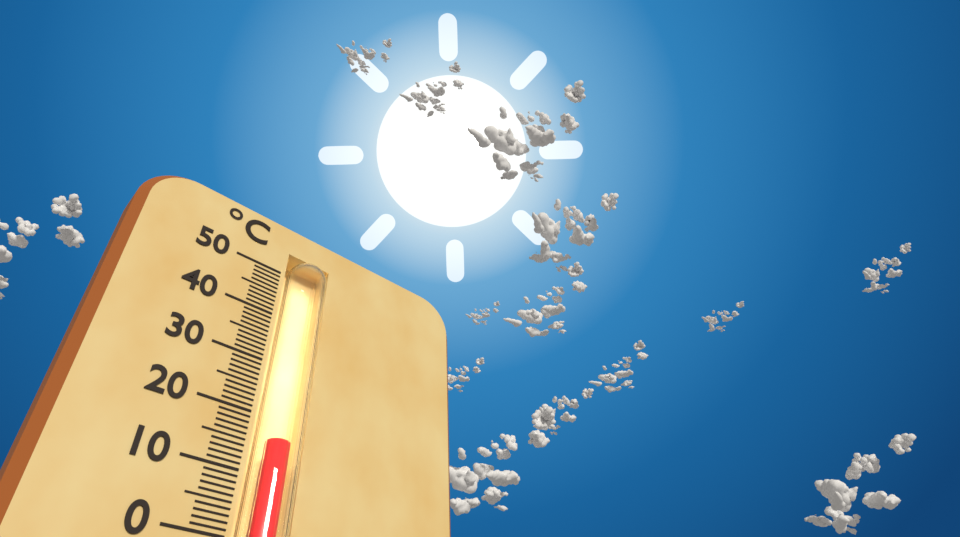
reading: 16 °C
